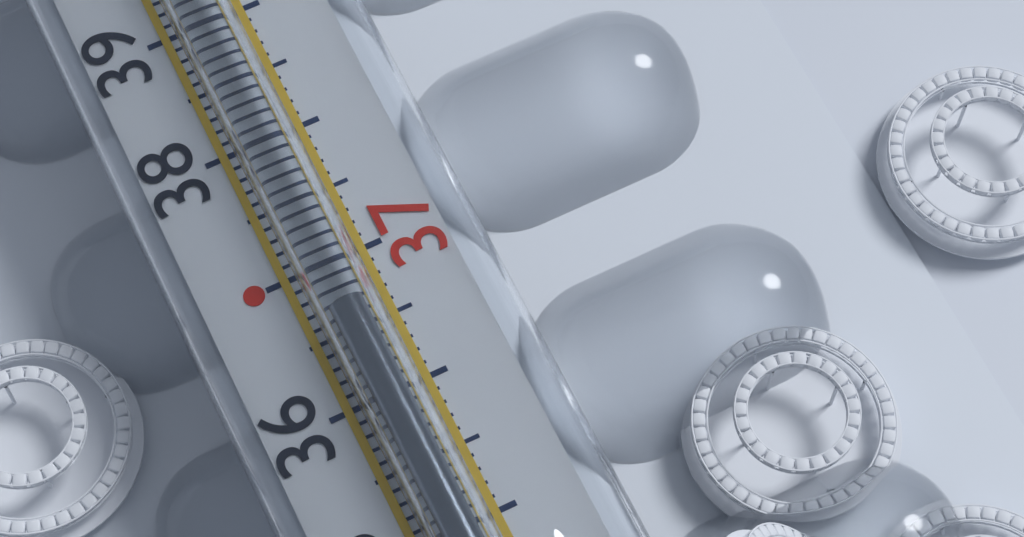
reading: 36.6 °C
